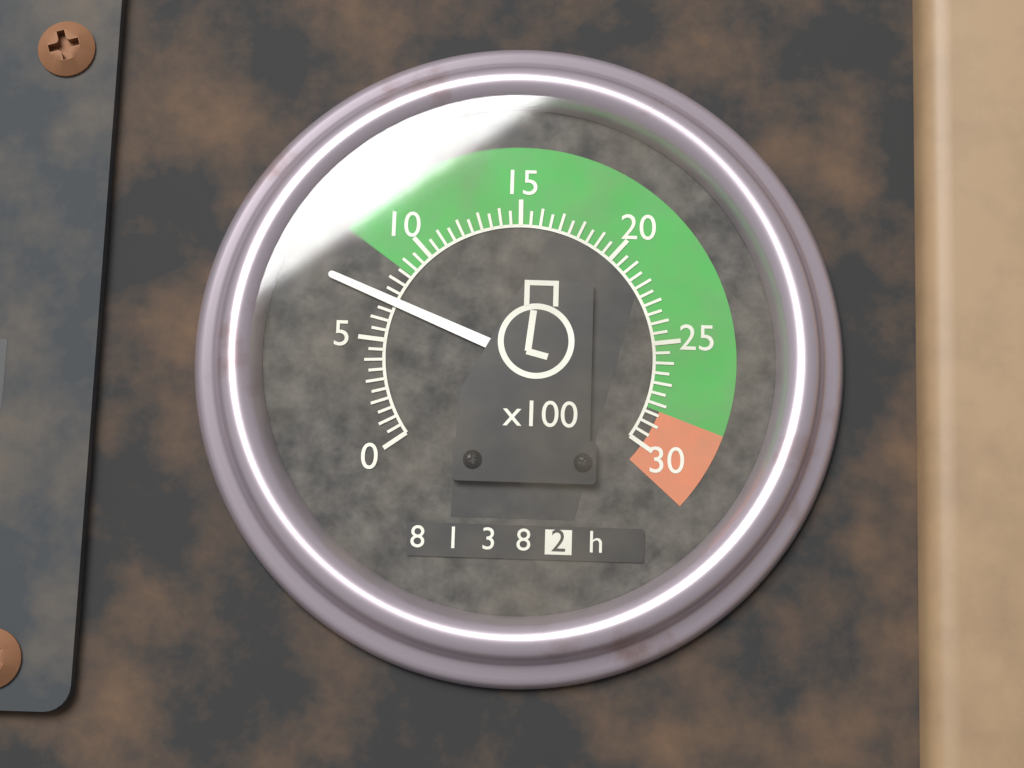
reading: 7.0 x100 rpm
